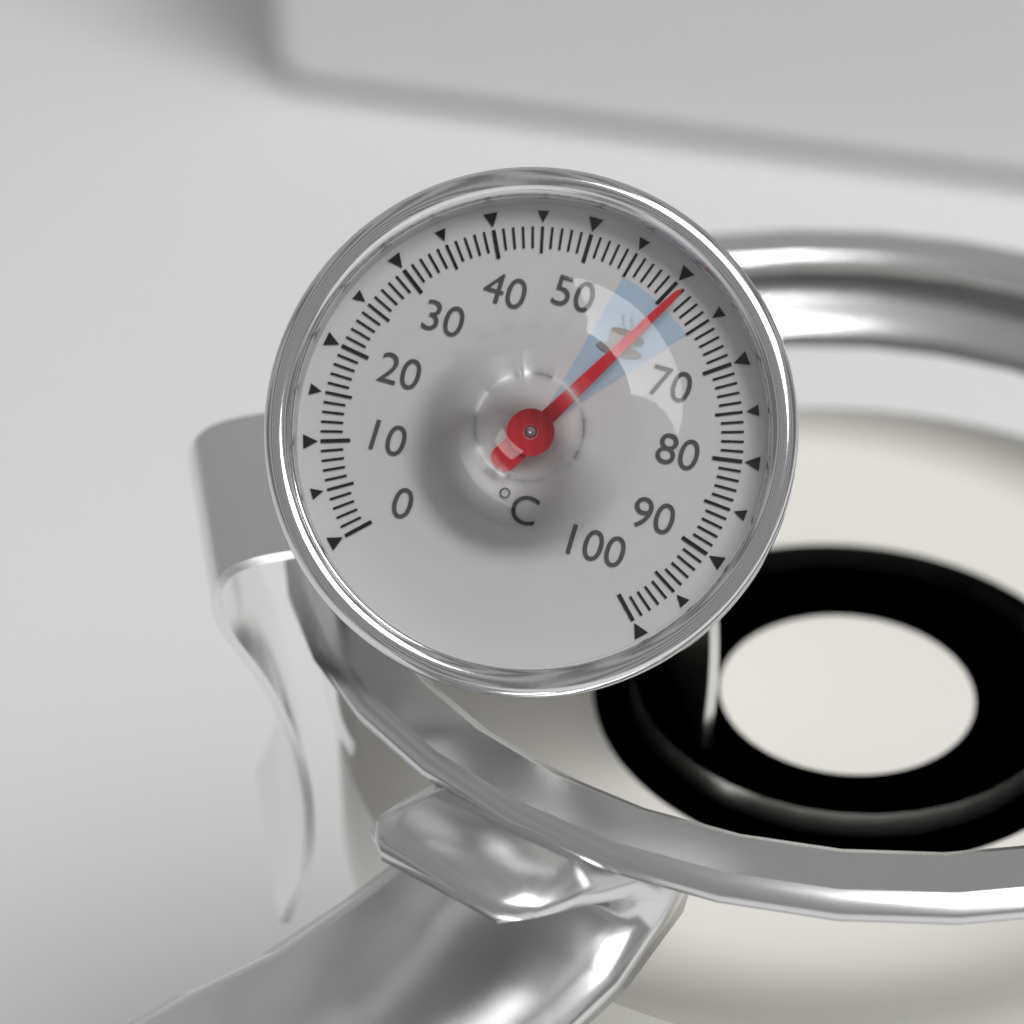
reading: 61 °C
